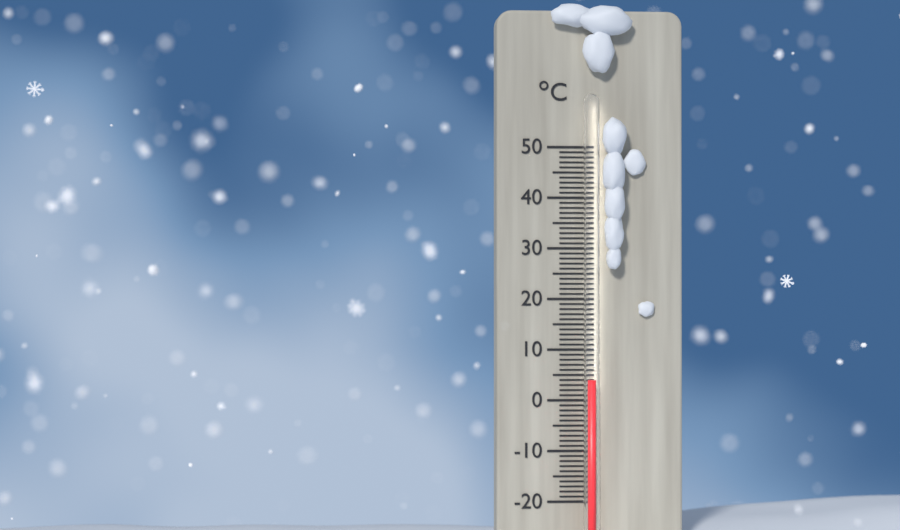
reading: 4 °C
